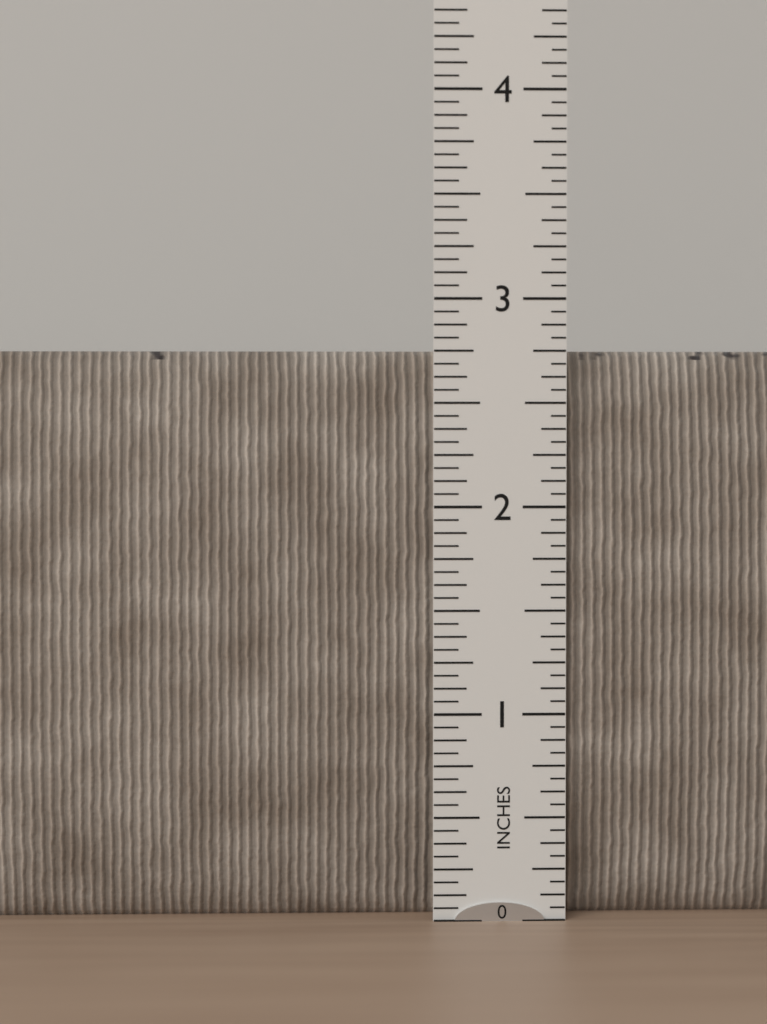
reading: 2.7500 in
